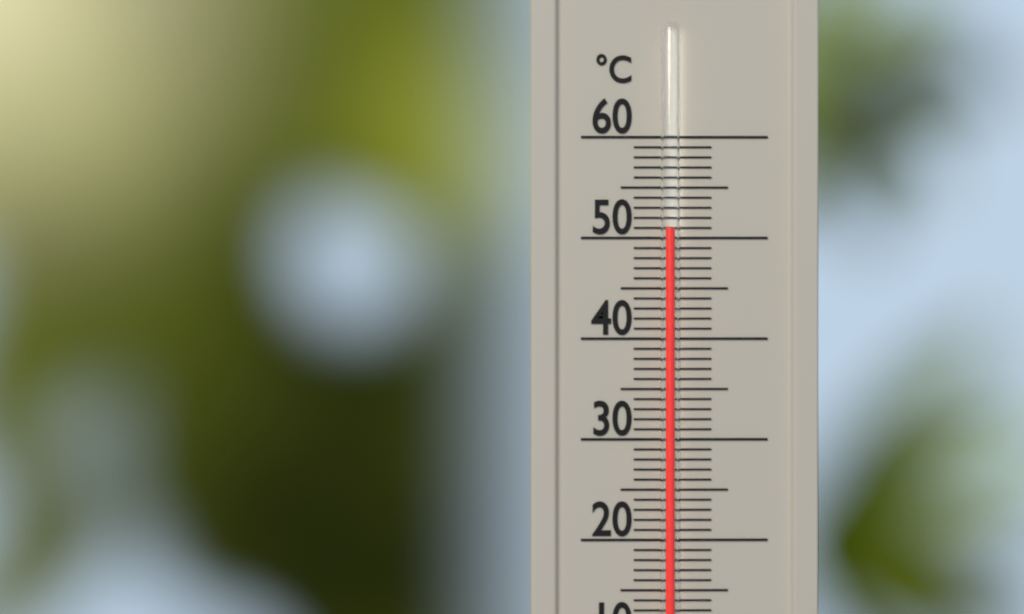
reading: 51 °C
